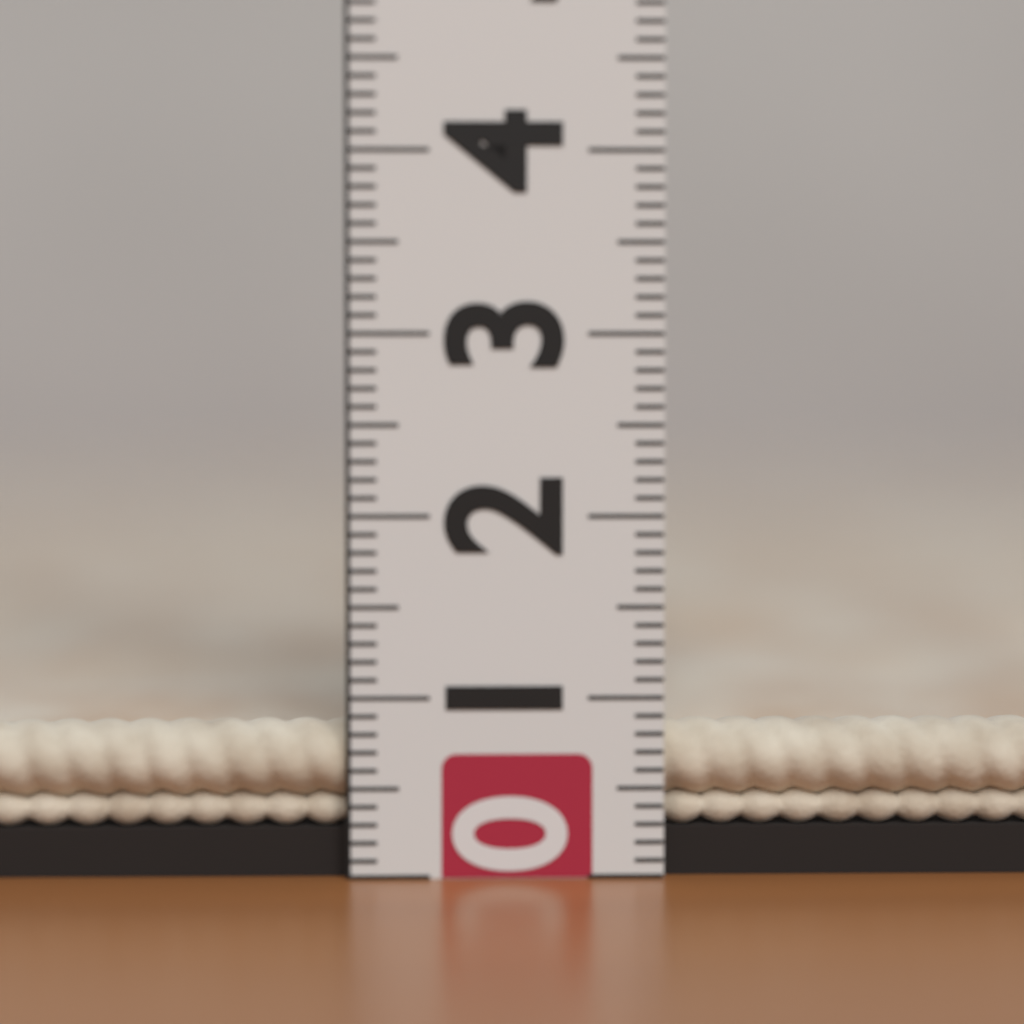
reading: 1.1 cm
